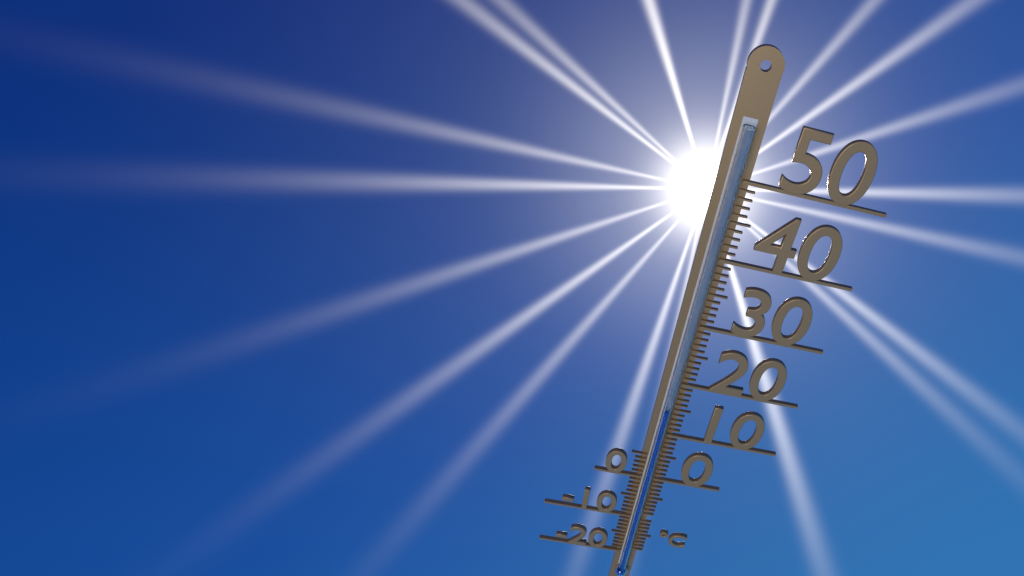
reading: 15 °C
